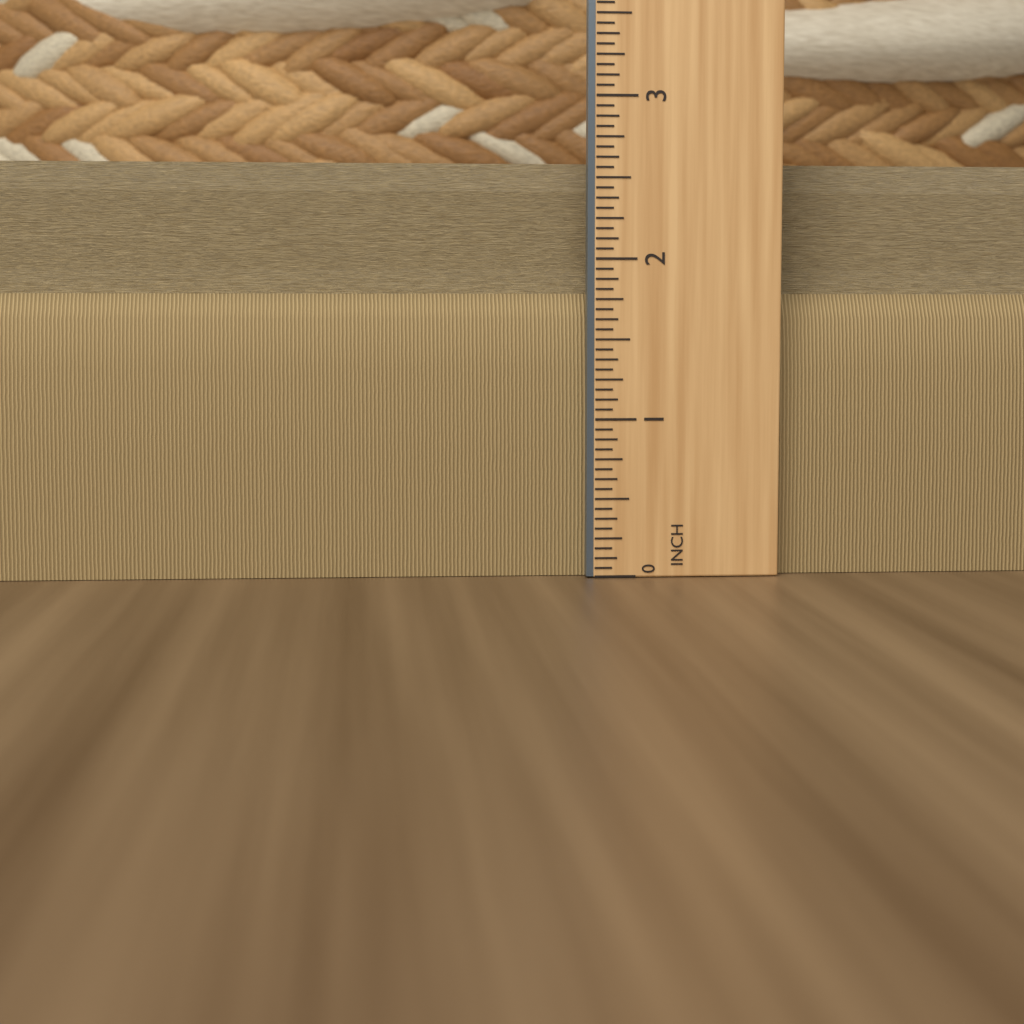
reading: 2.6250 in
